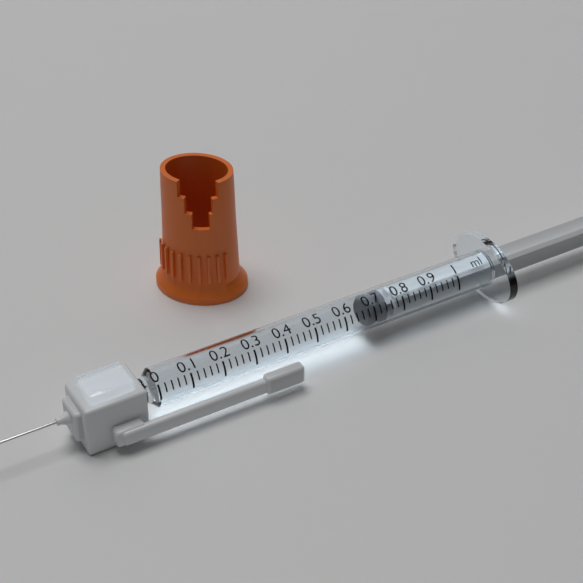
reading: 0.68 ml
